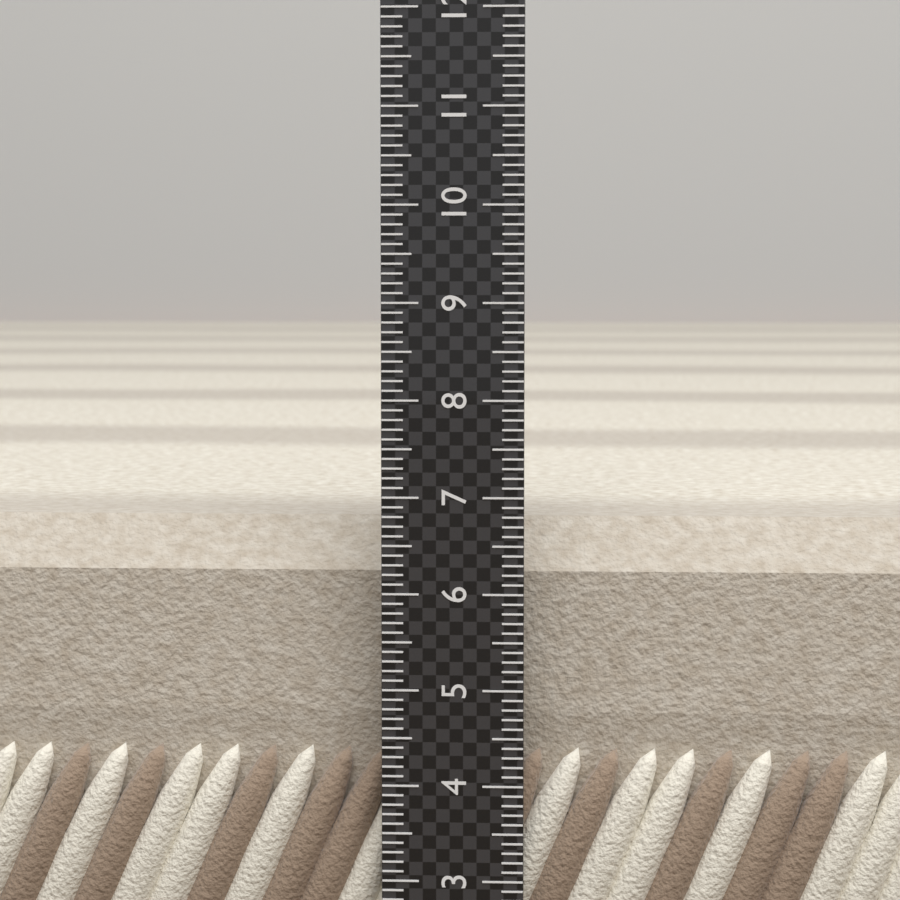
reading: 6.7 (no unit)
